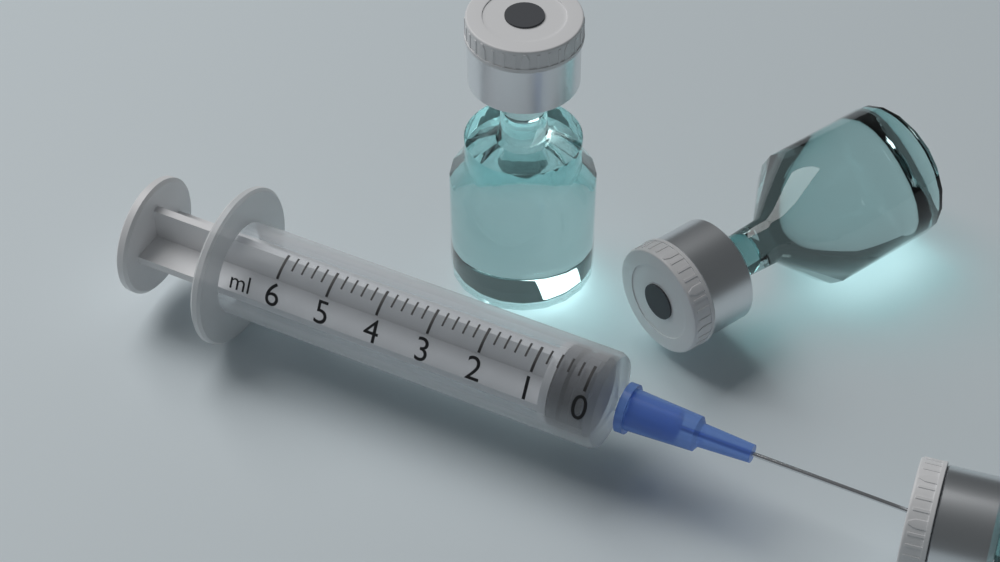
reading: 0.0 ml
